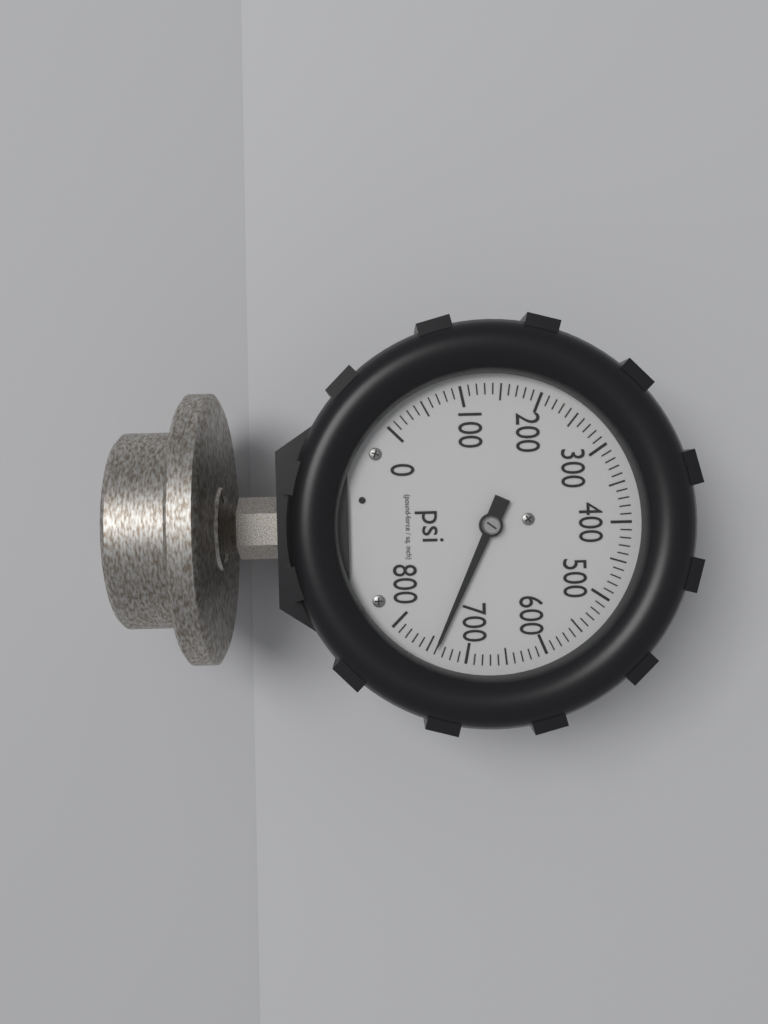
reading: 740 psi
